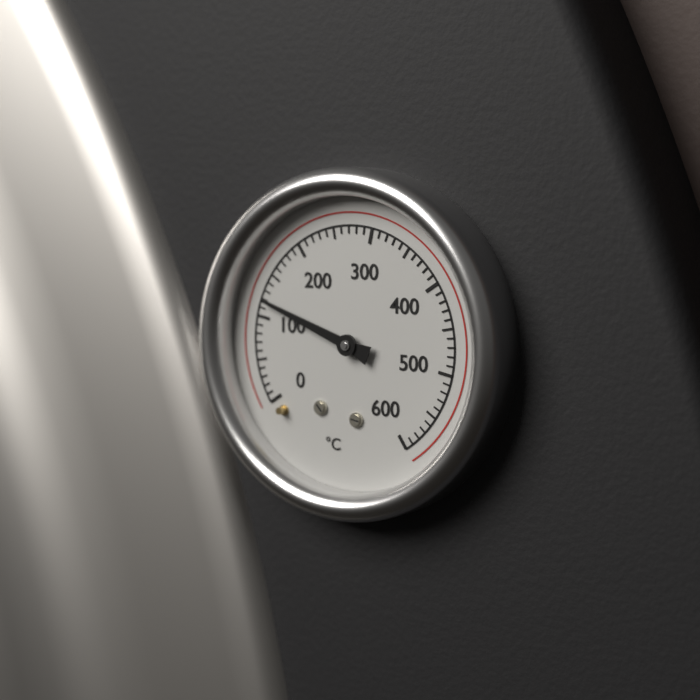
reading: 120 °C
